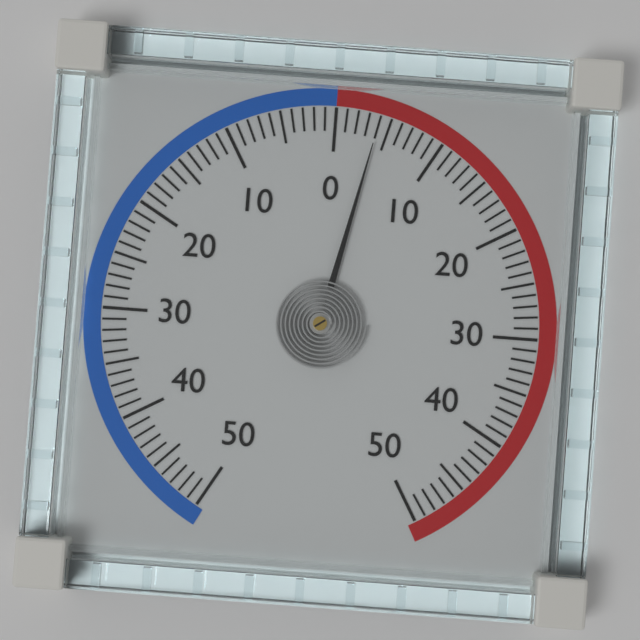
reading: 4 (no unit)
